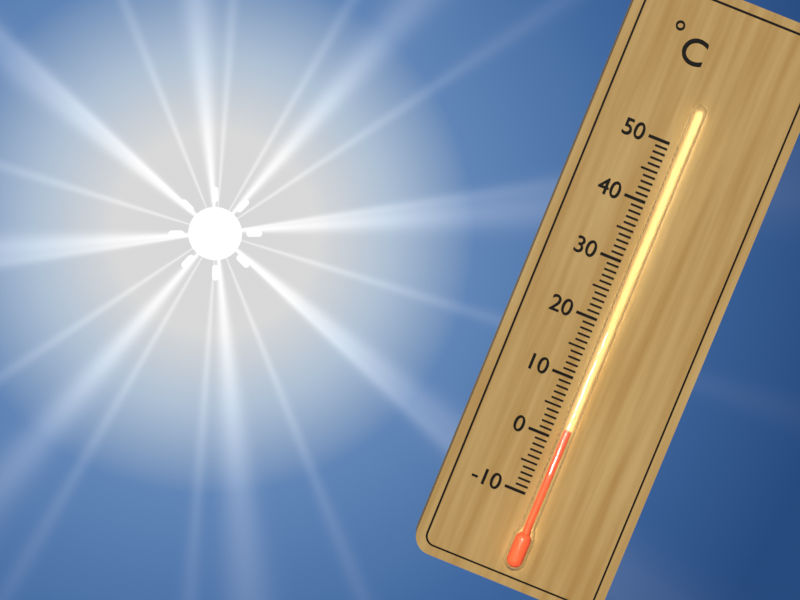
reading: 2 °C
